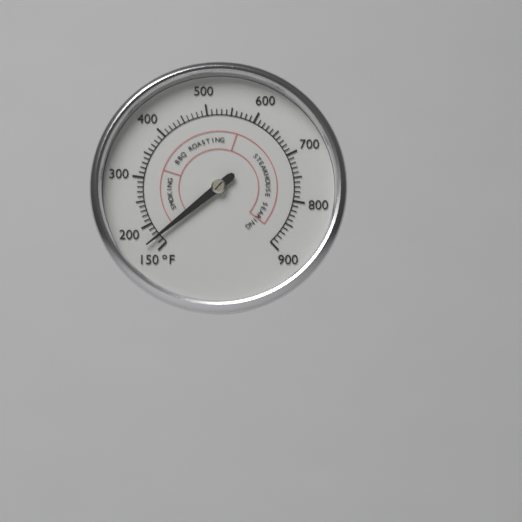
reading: 170 °F
